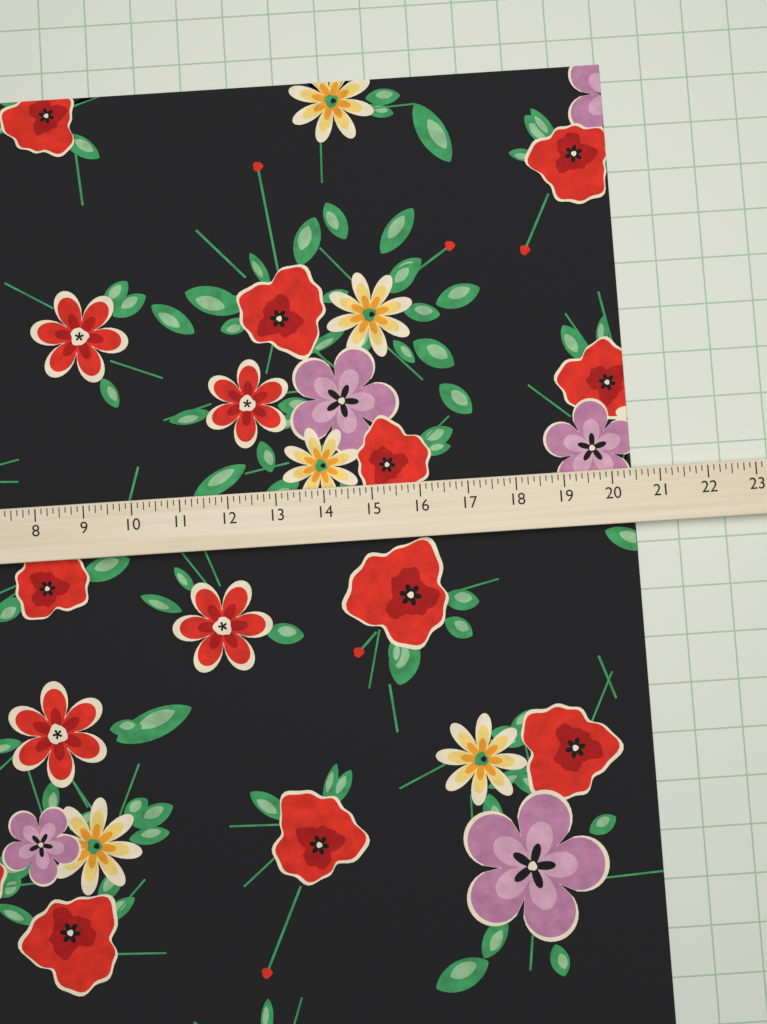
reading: 20.500 (no unit)
